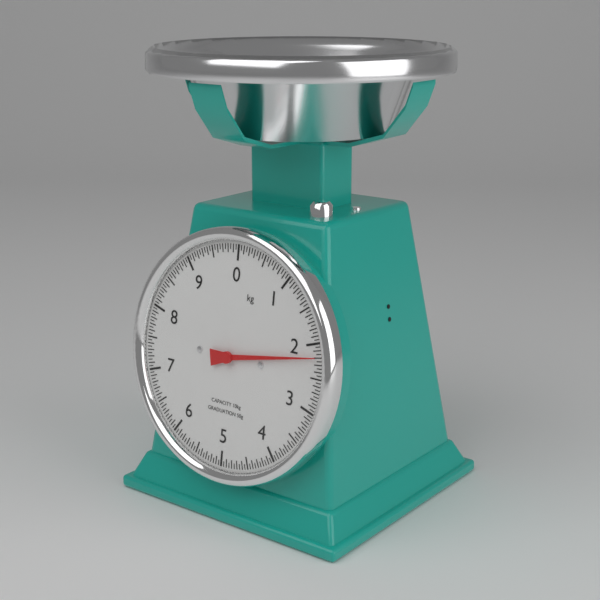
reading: 2.20 kg
